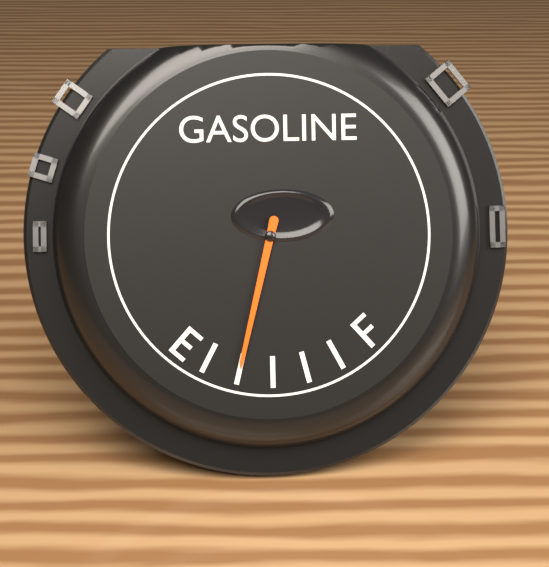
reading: 0.333334 (no unit)
